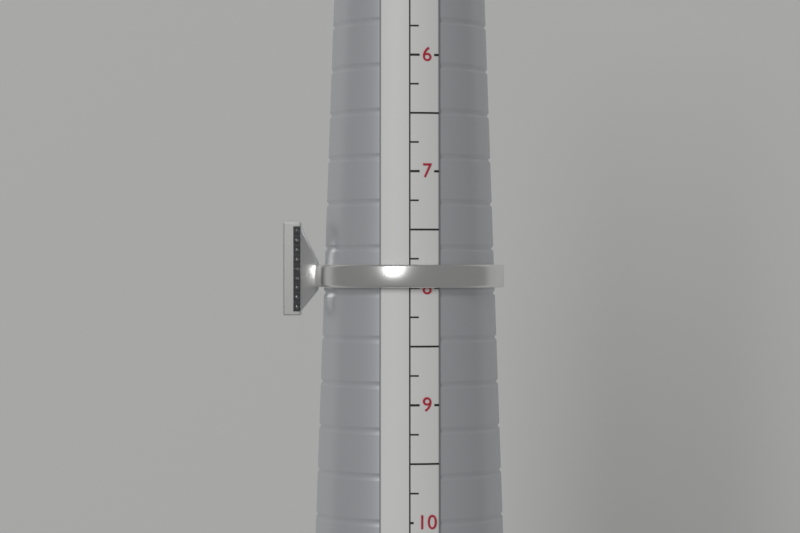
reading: 8.00 (no unit)
